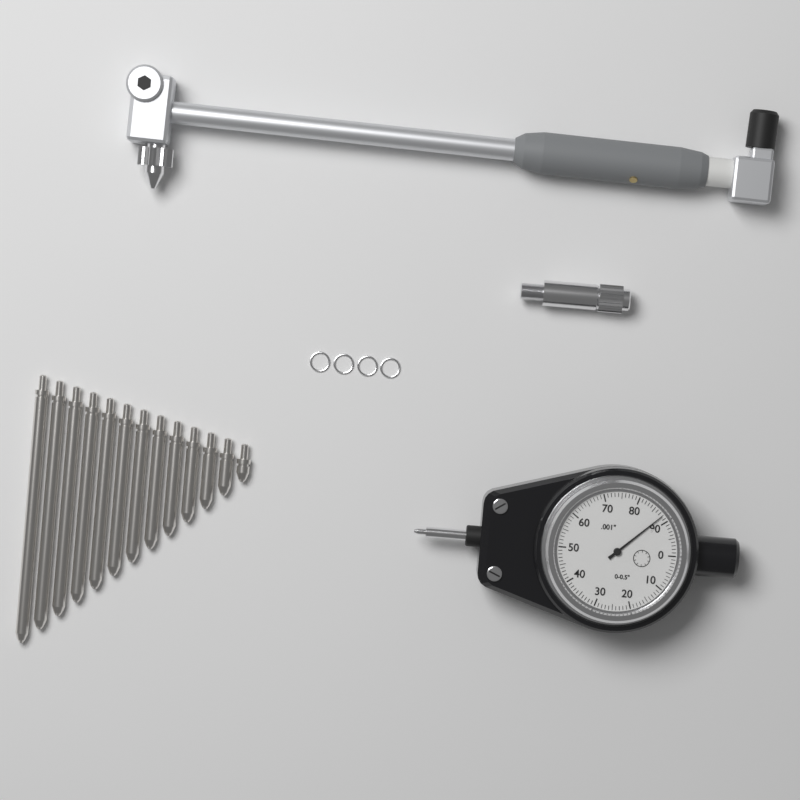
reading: 0.088 in
